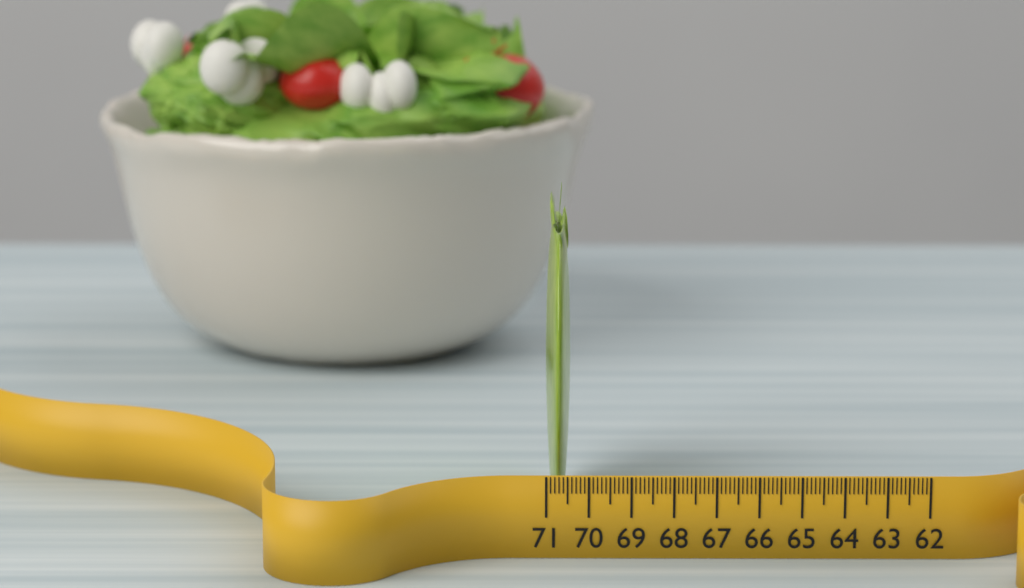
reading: 70.4 (no unit)
